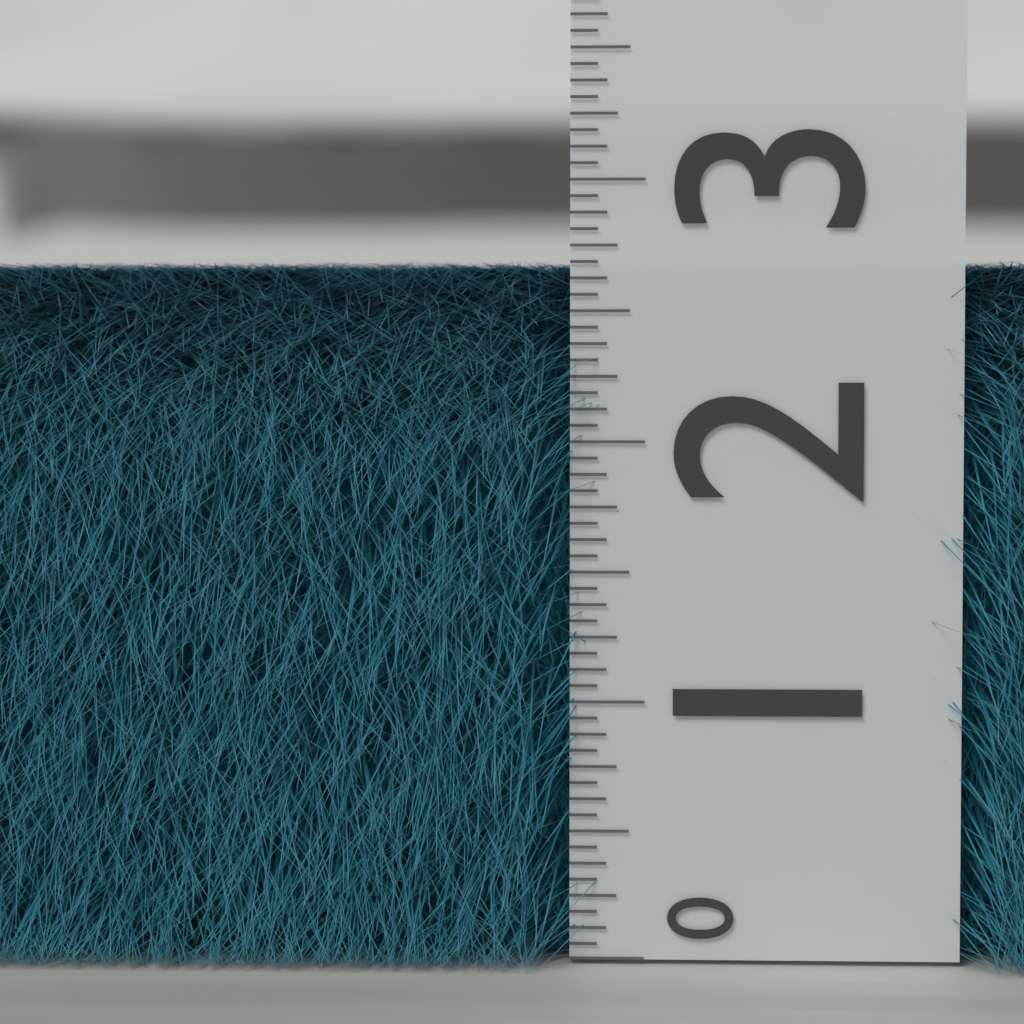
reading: 2.6875 (no unit)
